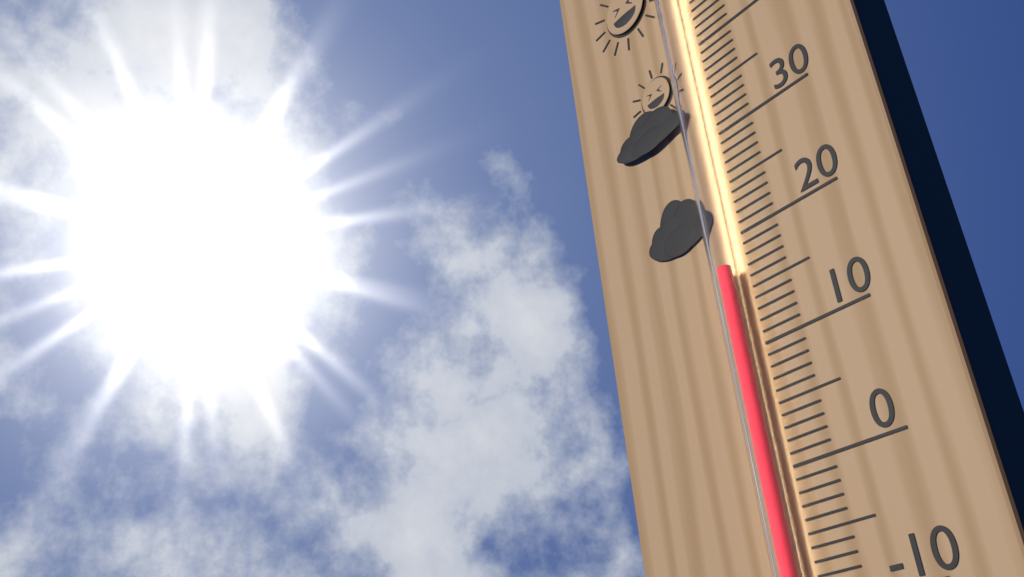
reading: 17 °C
